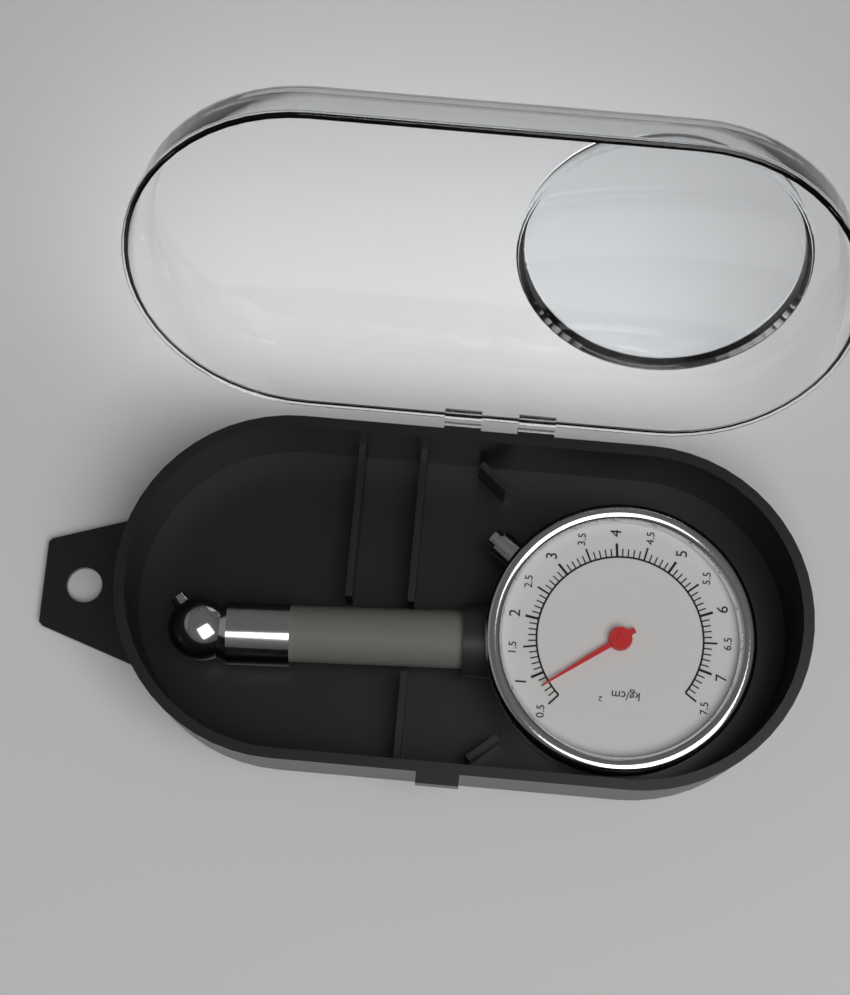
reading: 0.8 kg/cm²
